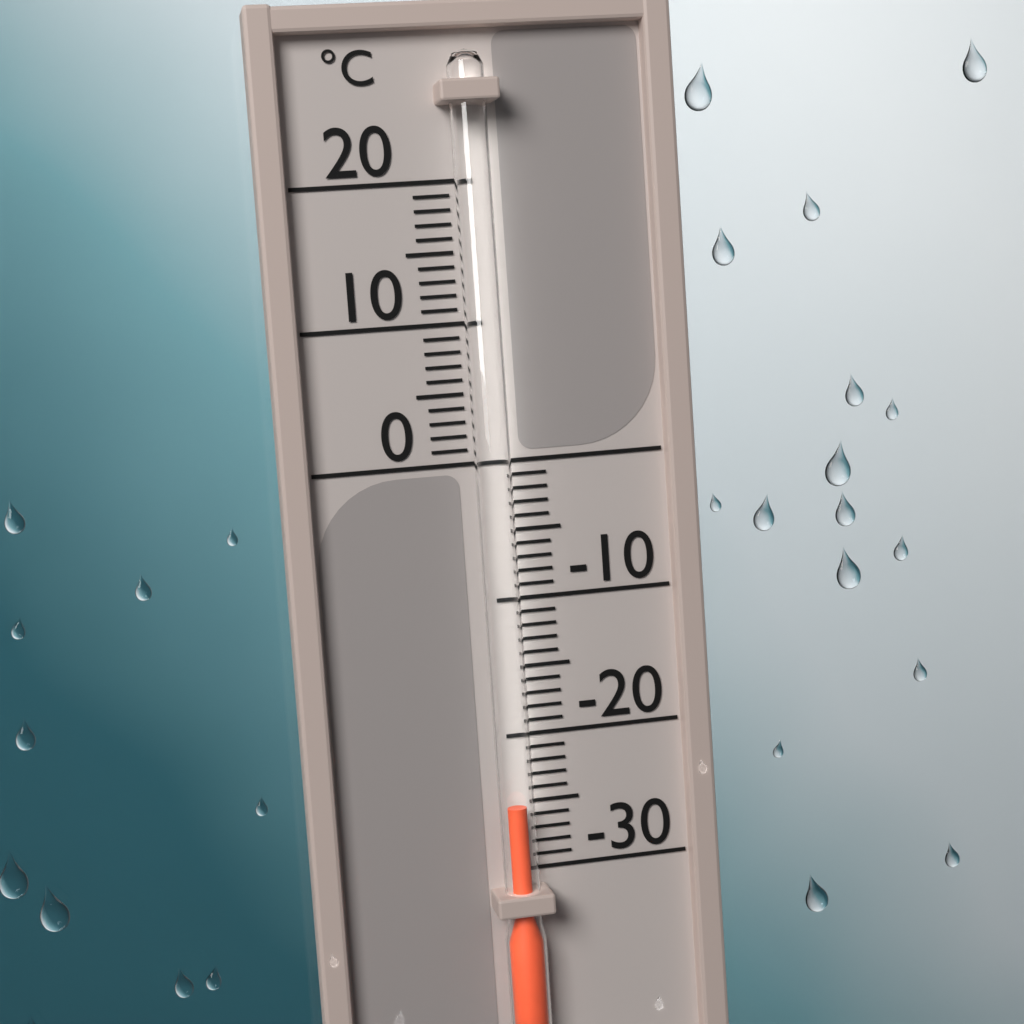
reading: -25 °C
